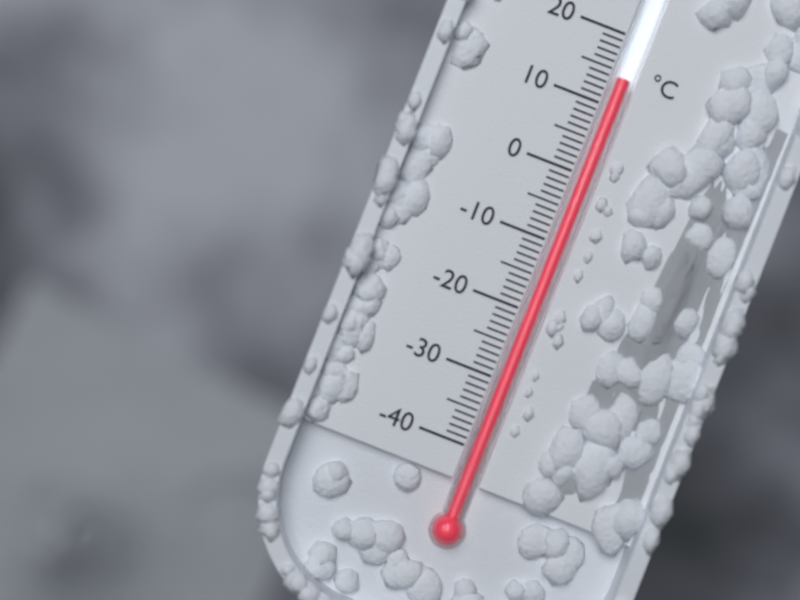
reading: 14 °C
